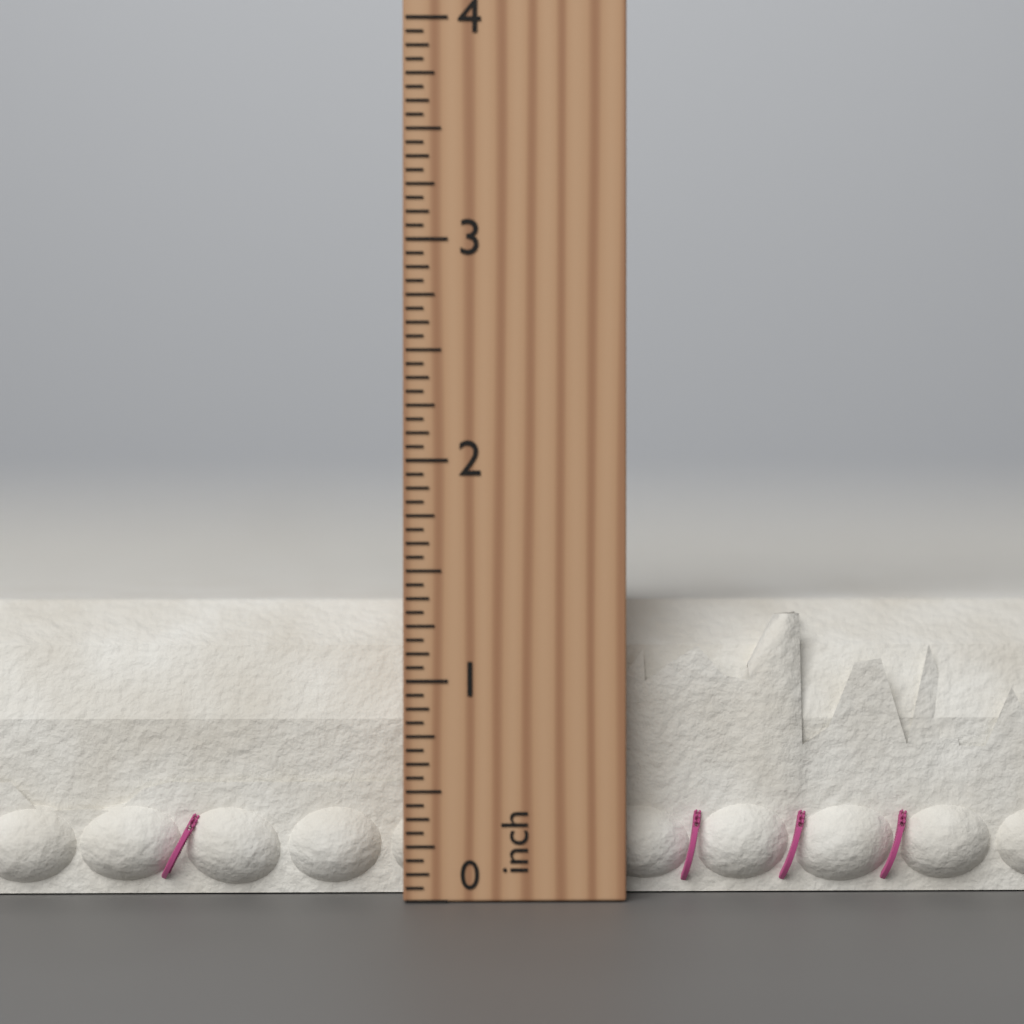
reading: 1.3750 inch
